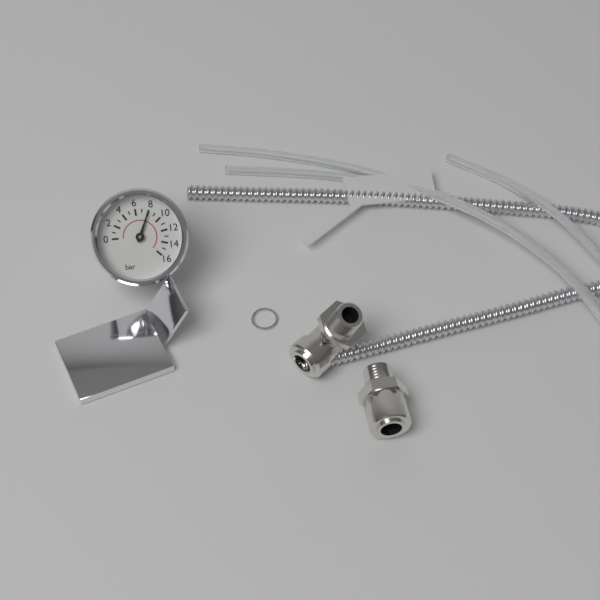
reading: 8 bar
